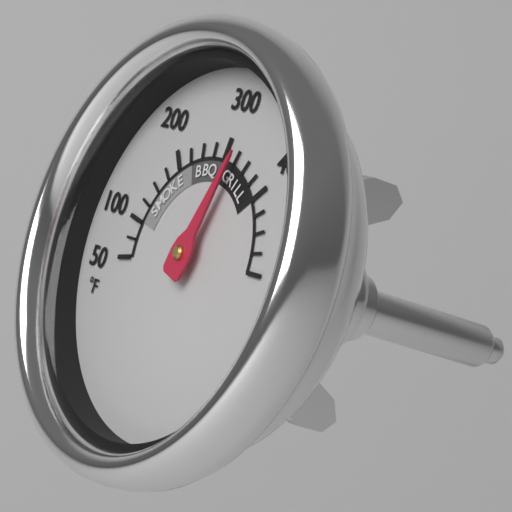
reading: 325 °F
